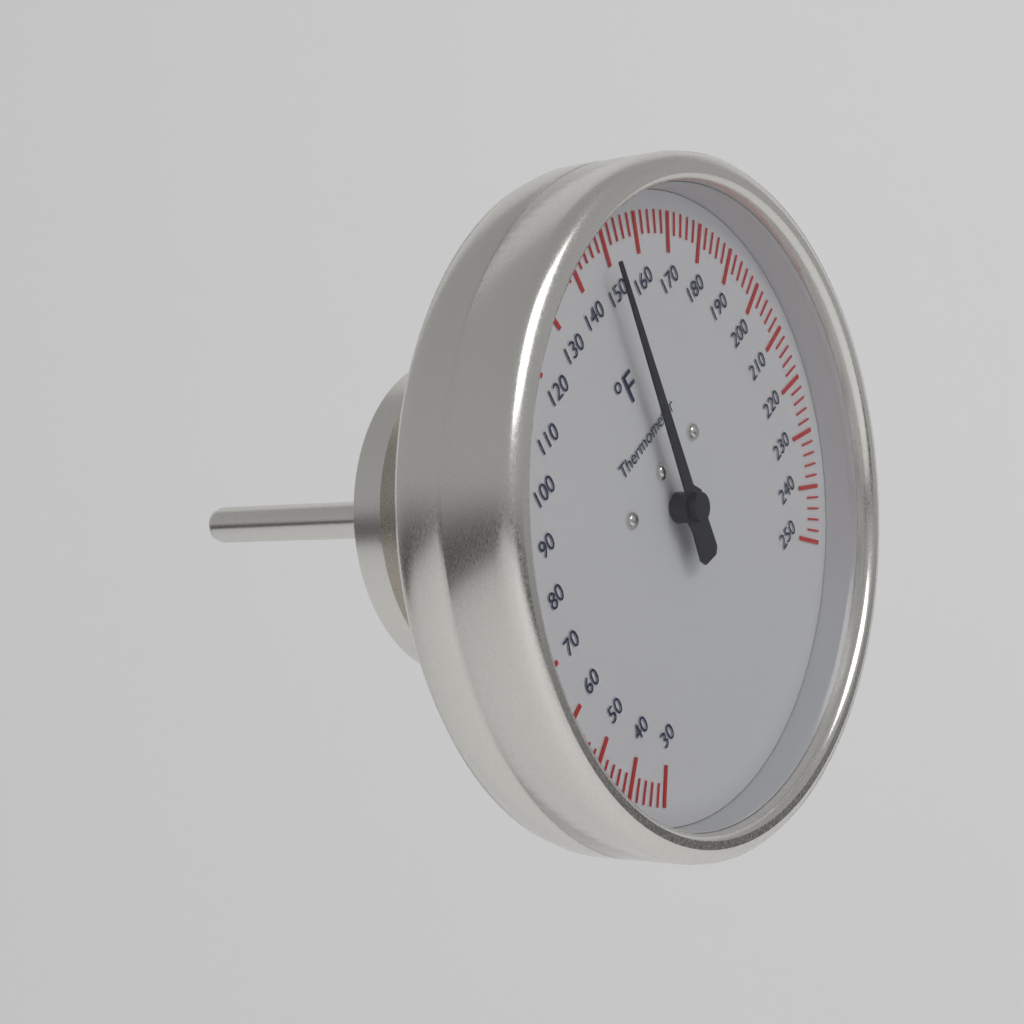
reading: 148 °F
